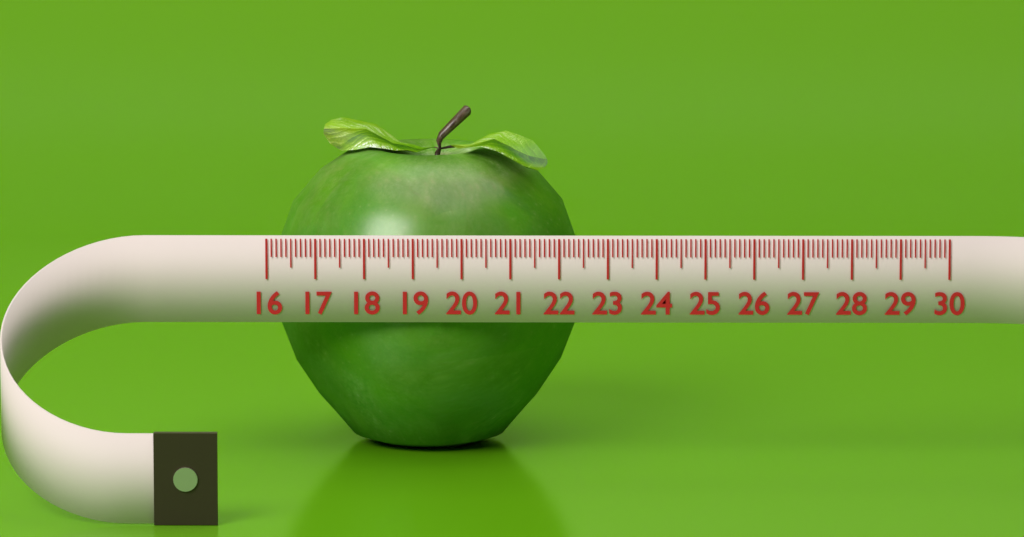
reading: 22.5 (no unit)
